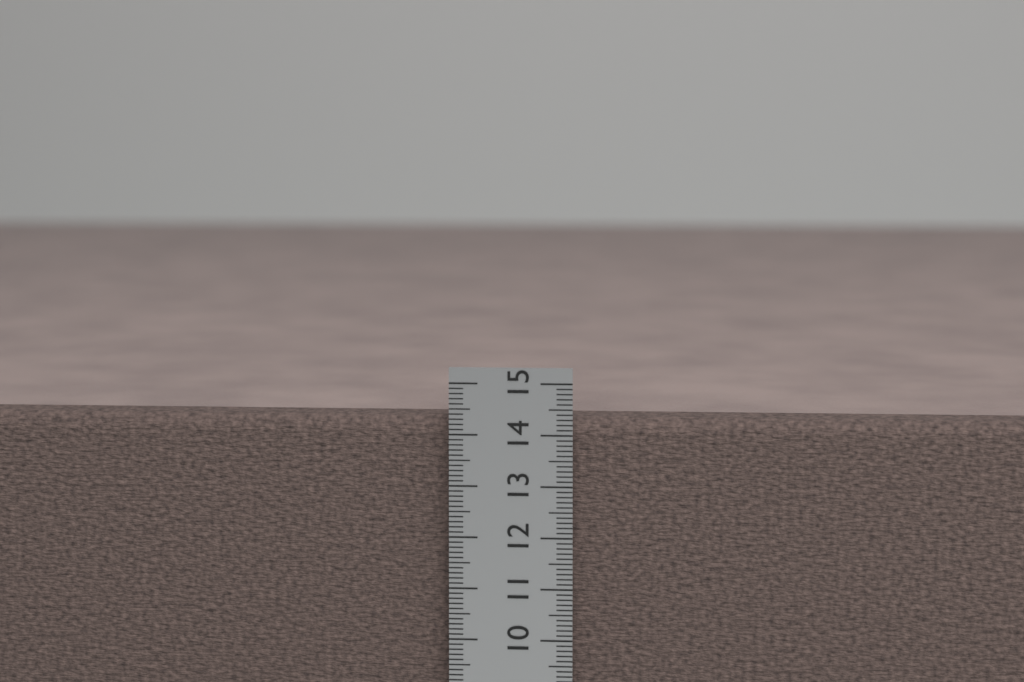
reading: 14.3 cm
